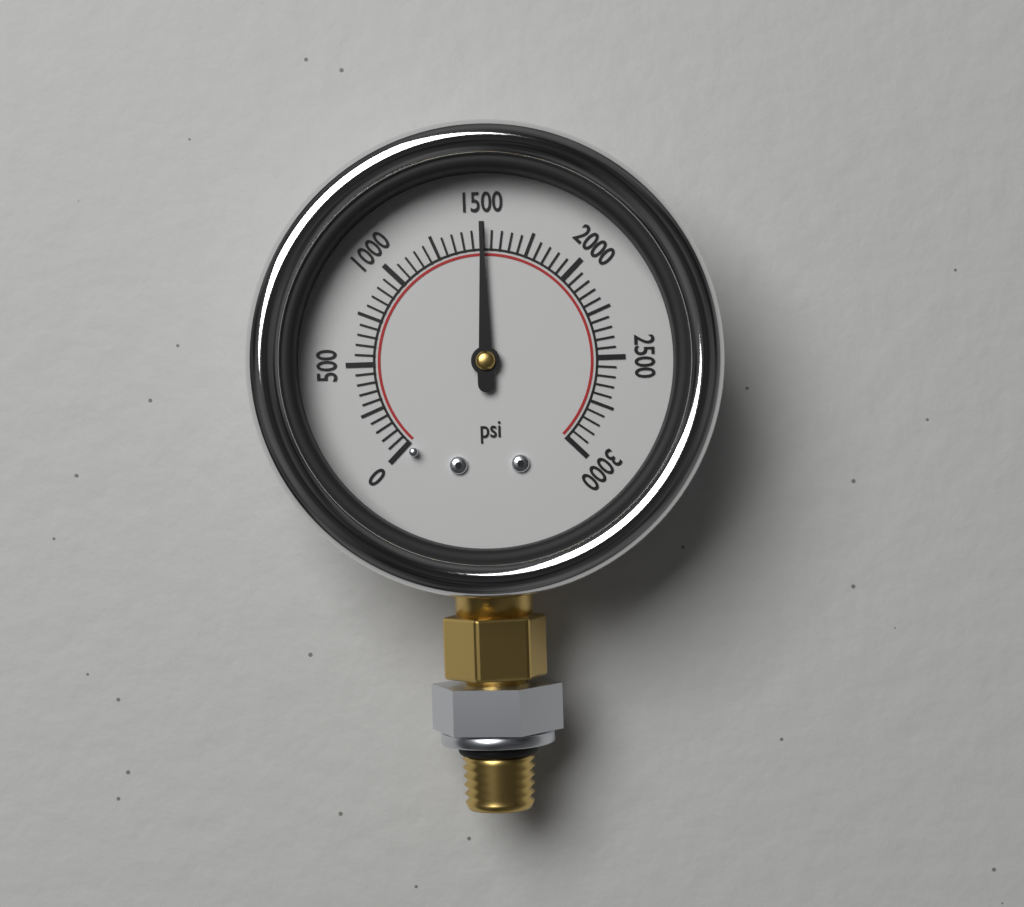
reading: 1500 psi
